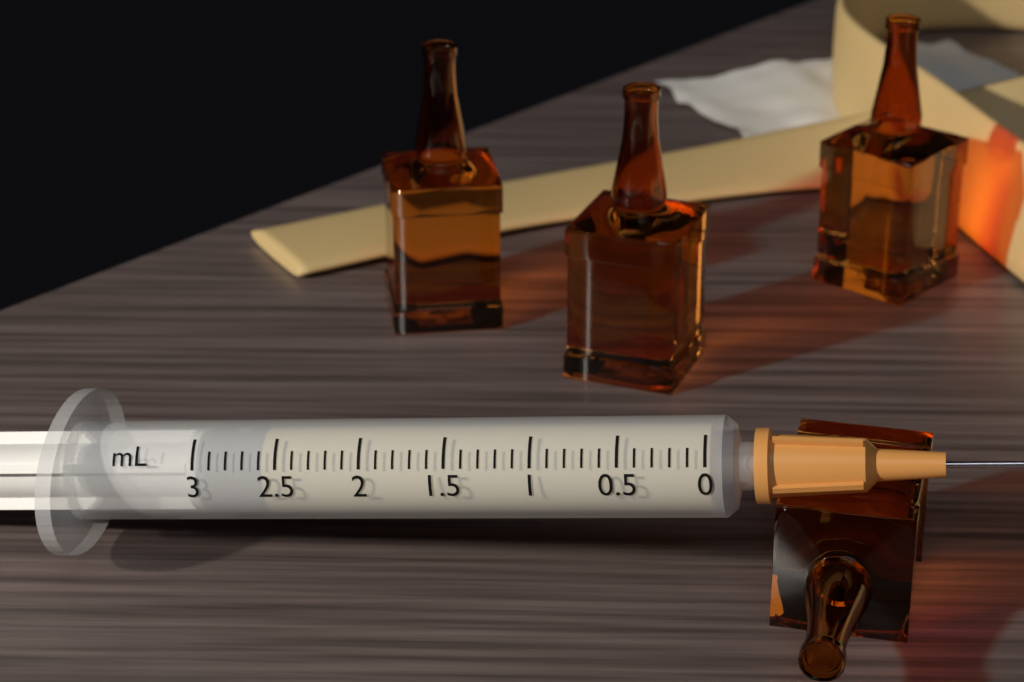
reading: 2.6 mL
